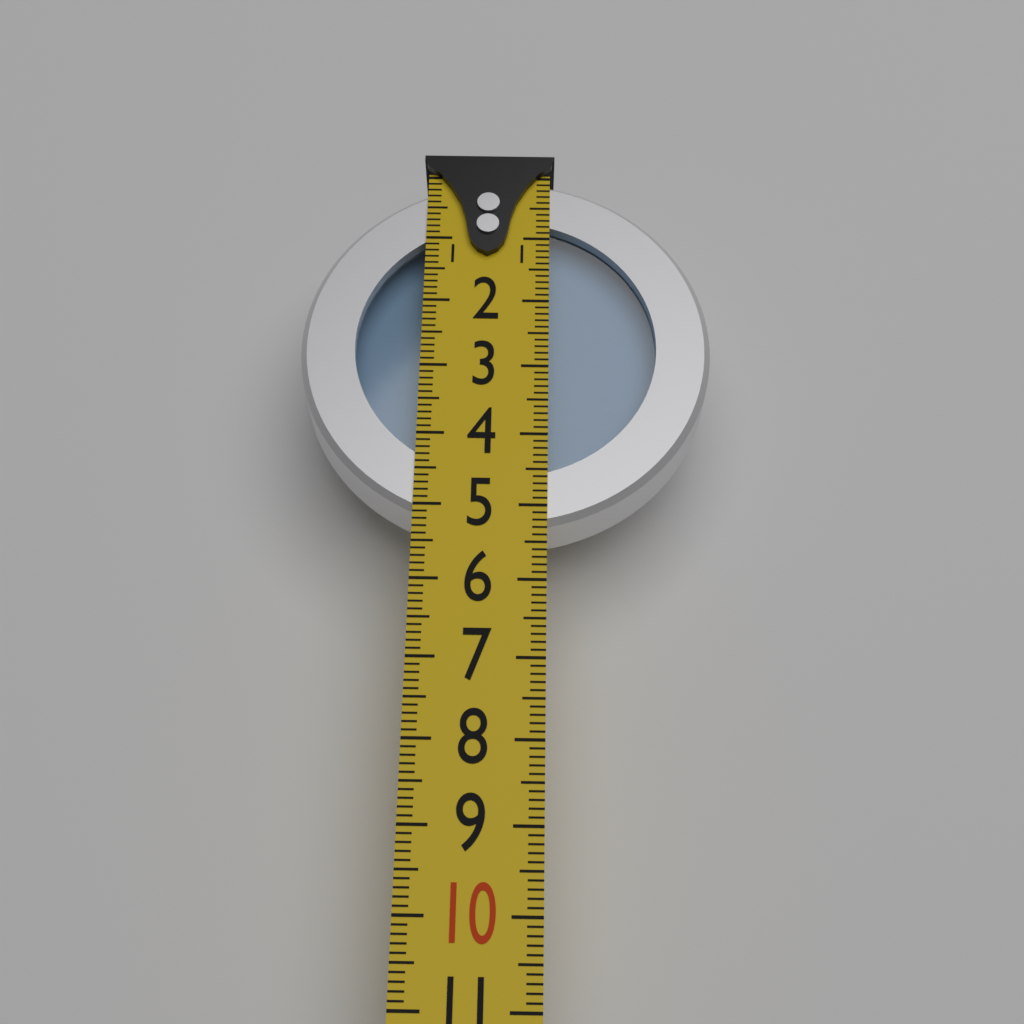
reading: 5.3 (no unit)
